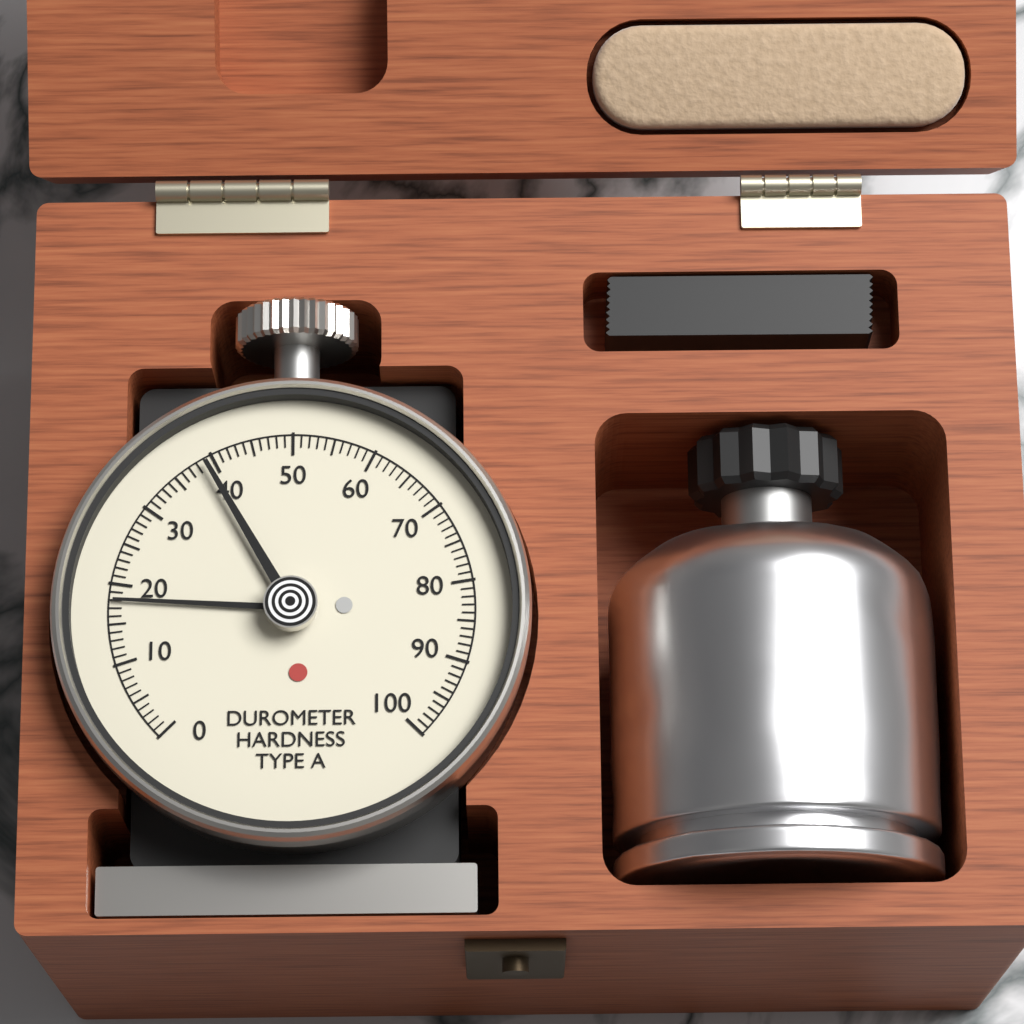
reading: 18 Shore A
